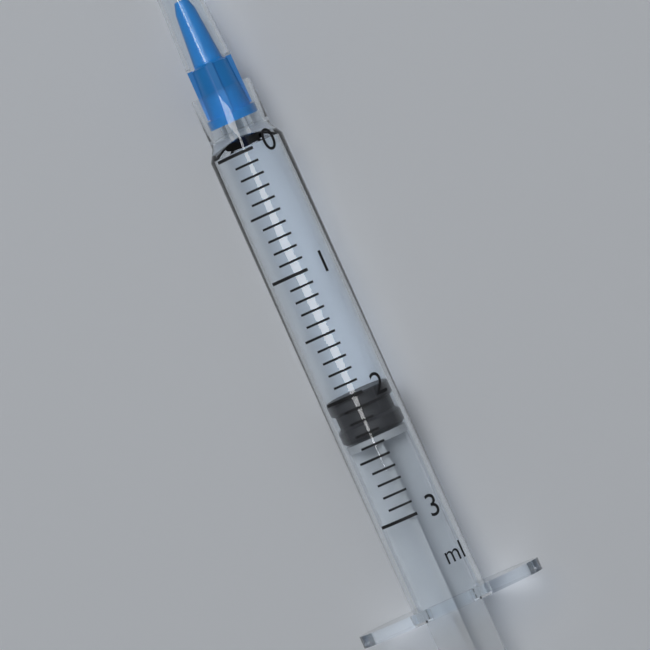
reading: 2.0 ml
